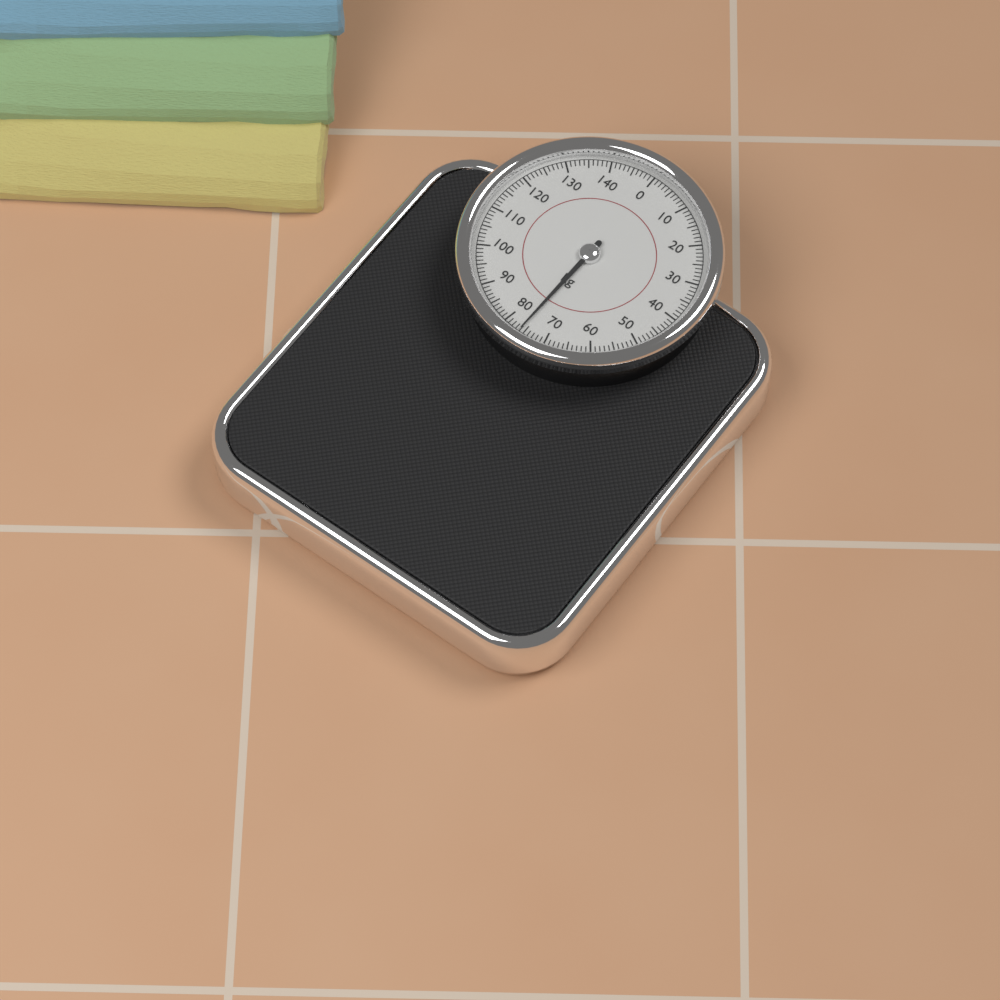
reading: 76 kg
